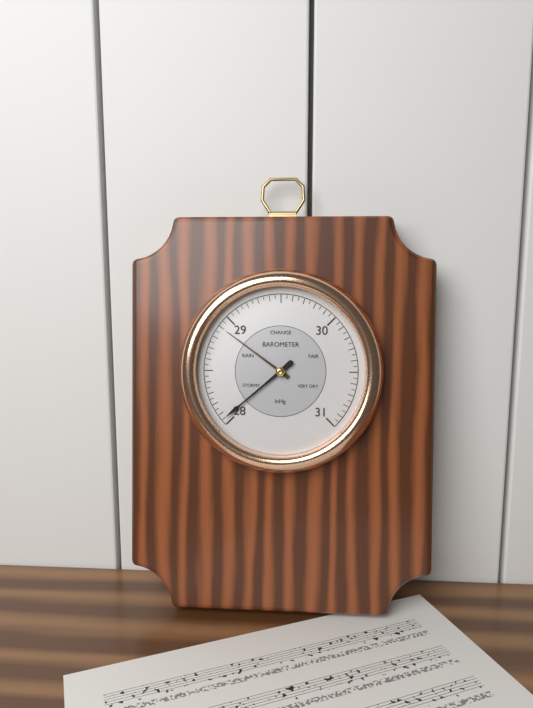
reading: 28.05 inHg
